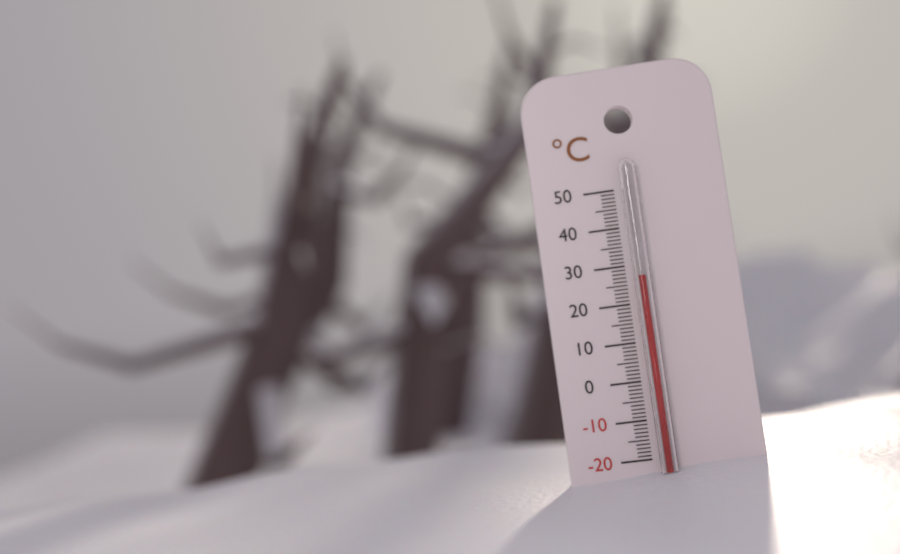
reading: 27 °C
